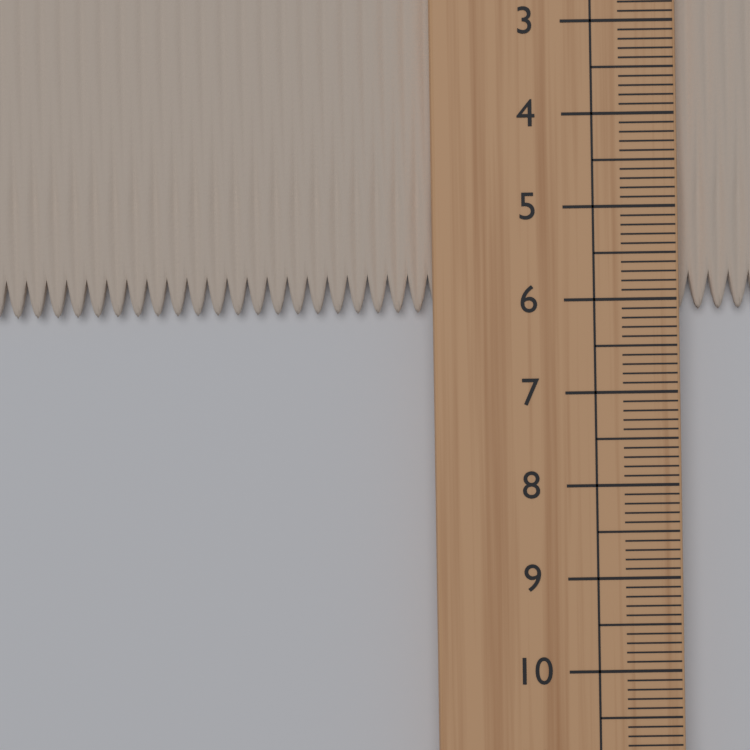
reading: 6.1 cm
